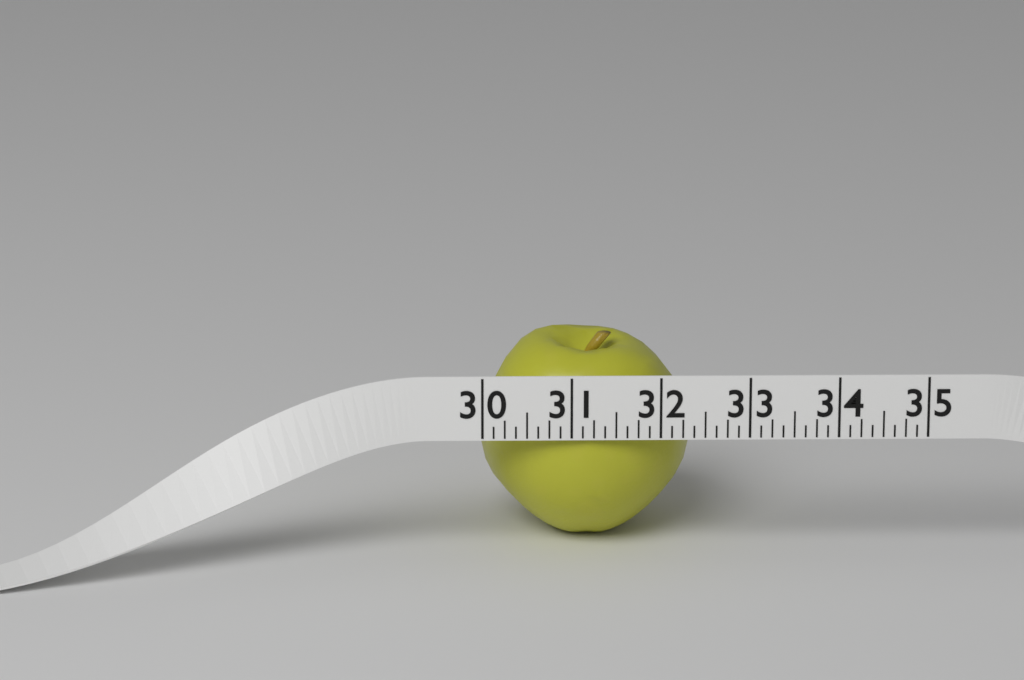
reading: 32.375 (no unit)
